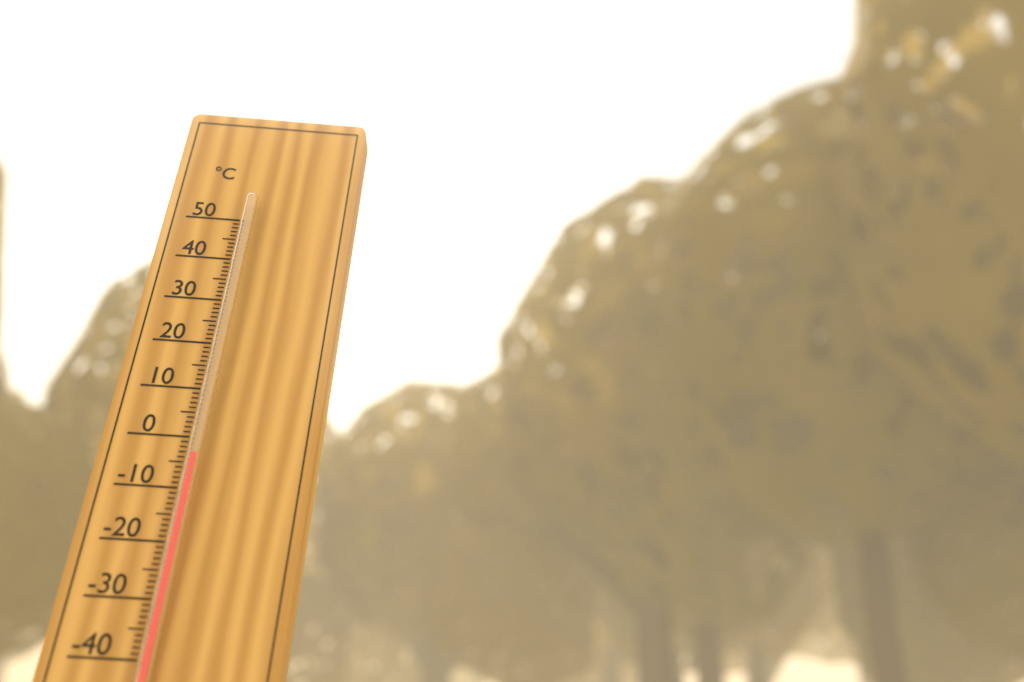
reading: -4 °C
